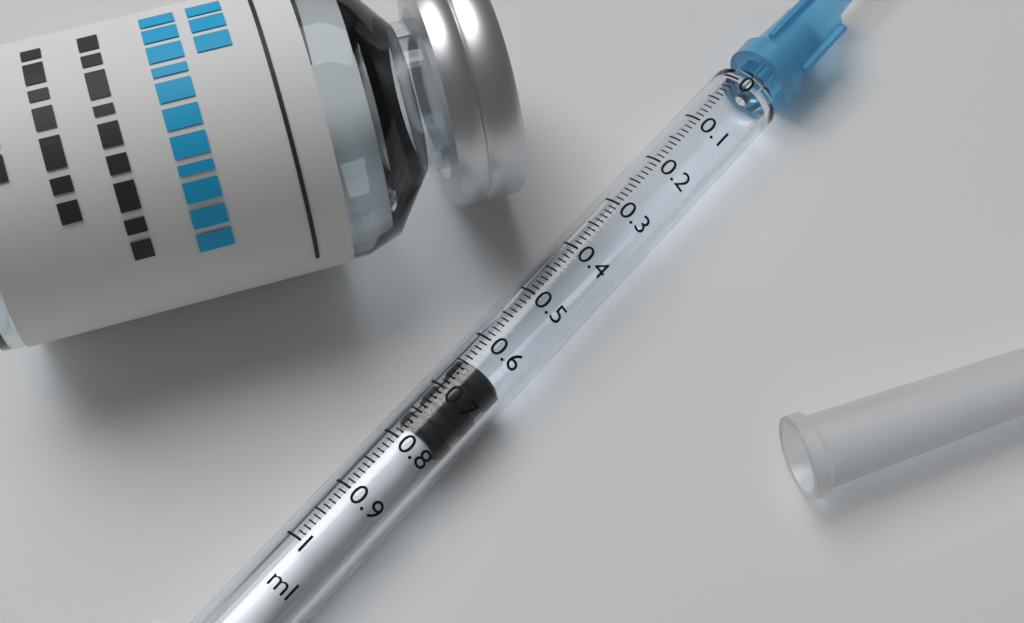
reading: 0.64 ml
